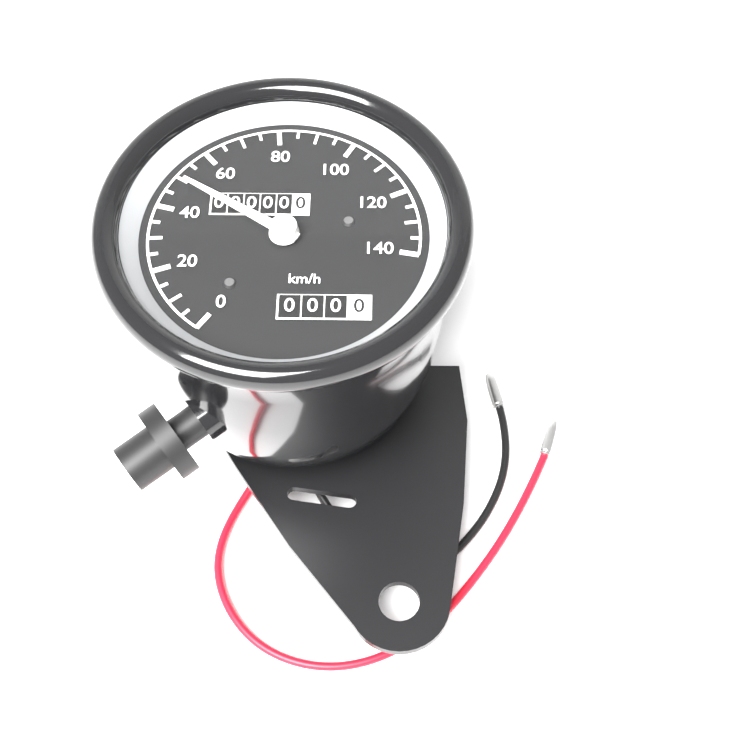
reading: 50 km/h
